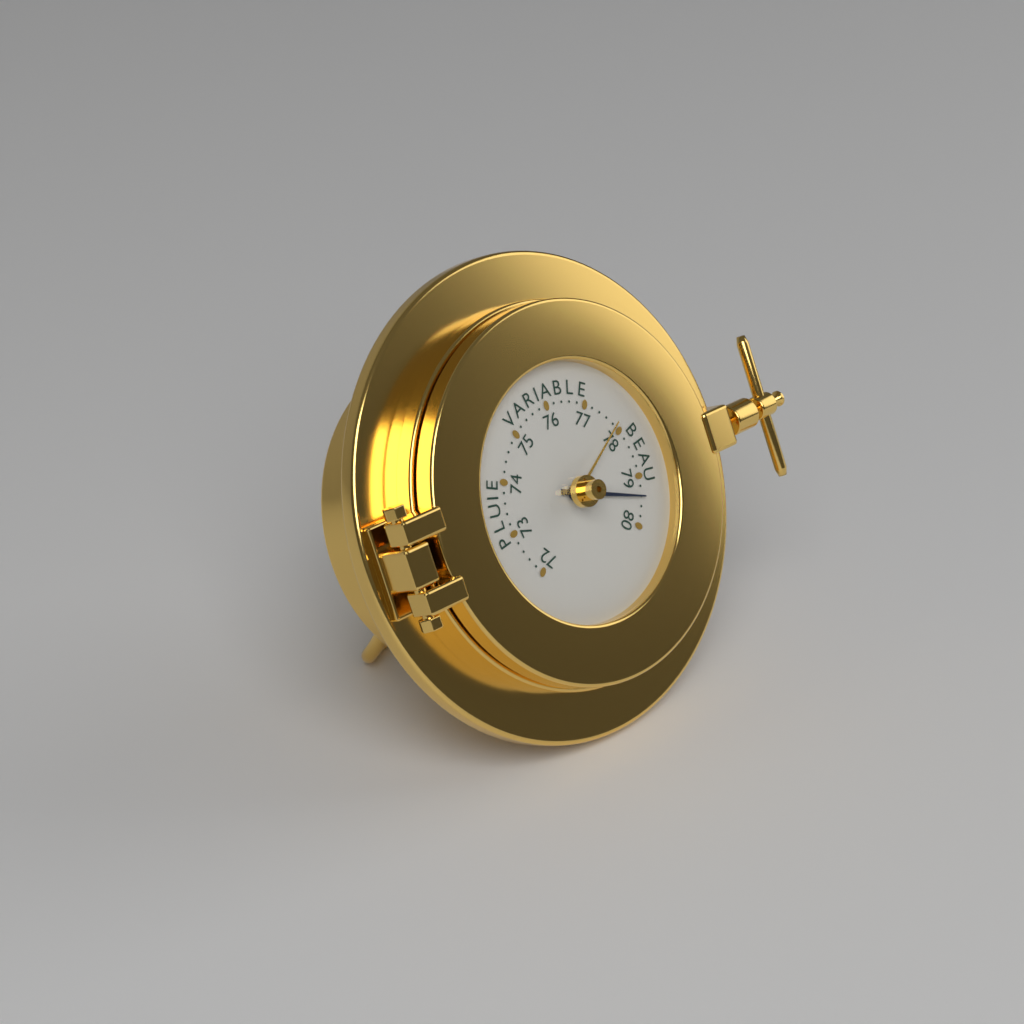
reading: 79.4 (no unit)
